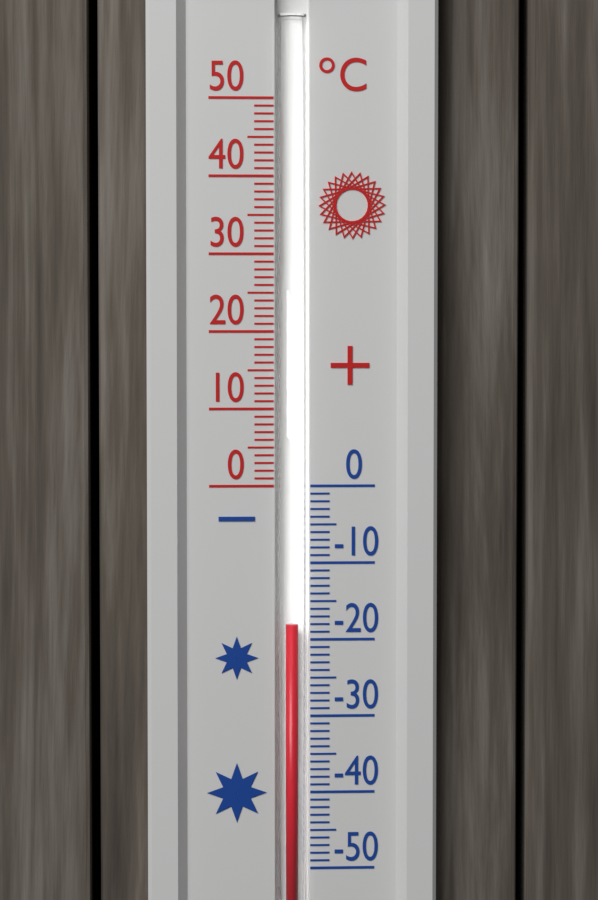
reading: -18 °C
